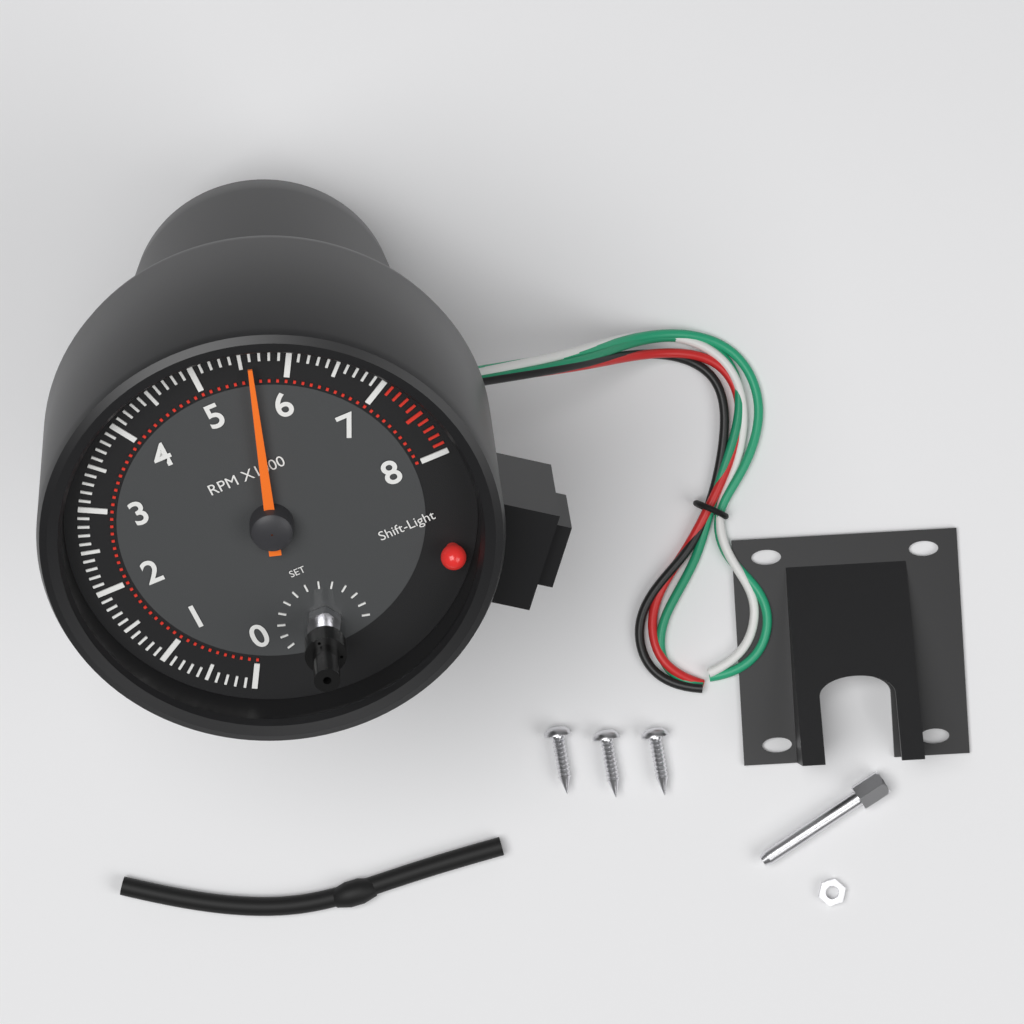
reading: 5600 RPM
